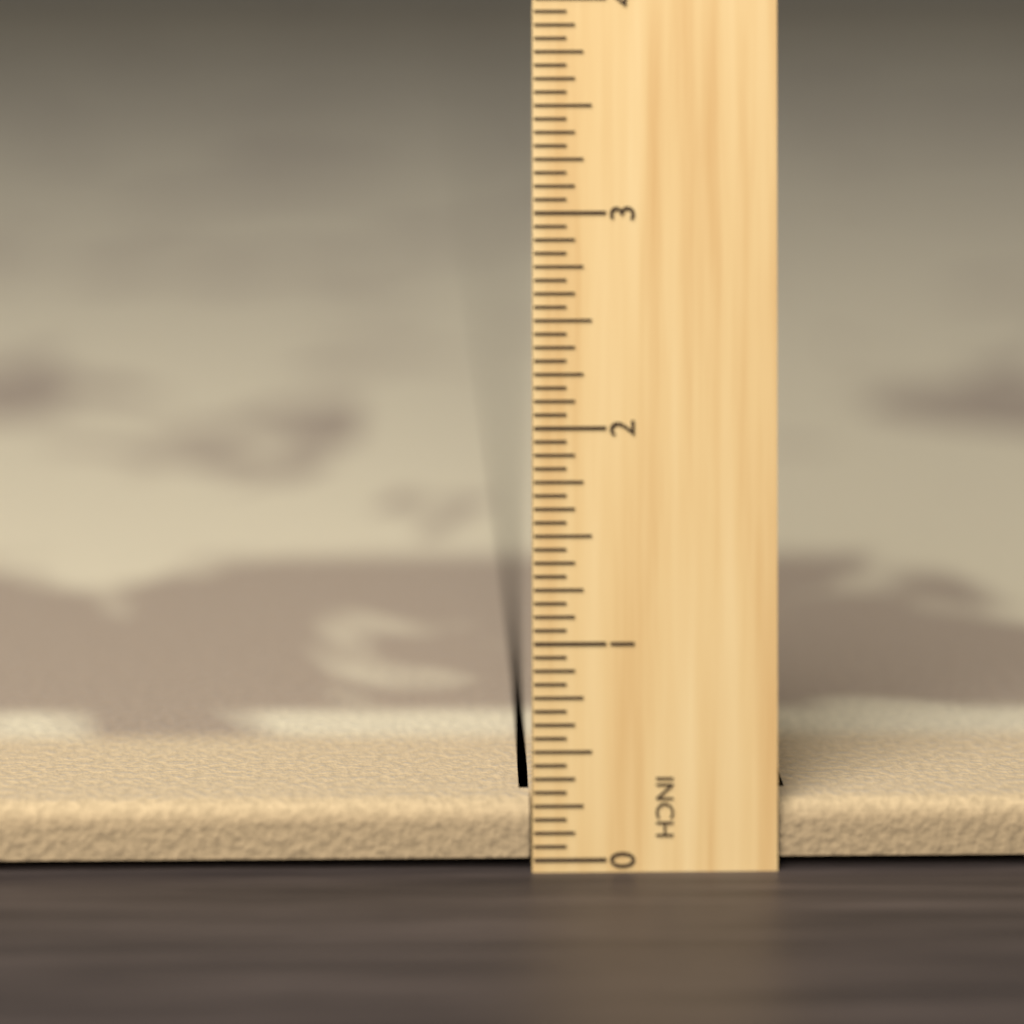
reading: 0.2500 in
